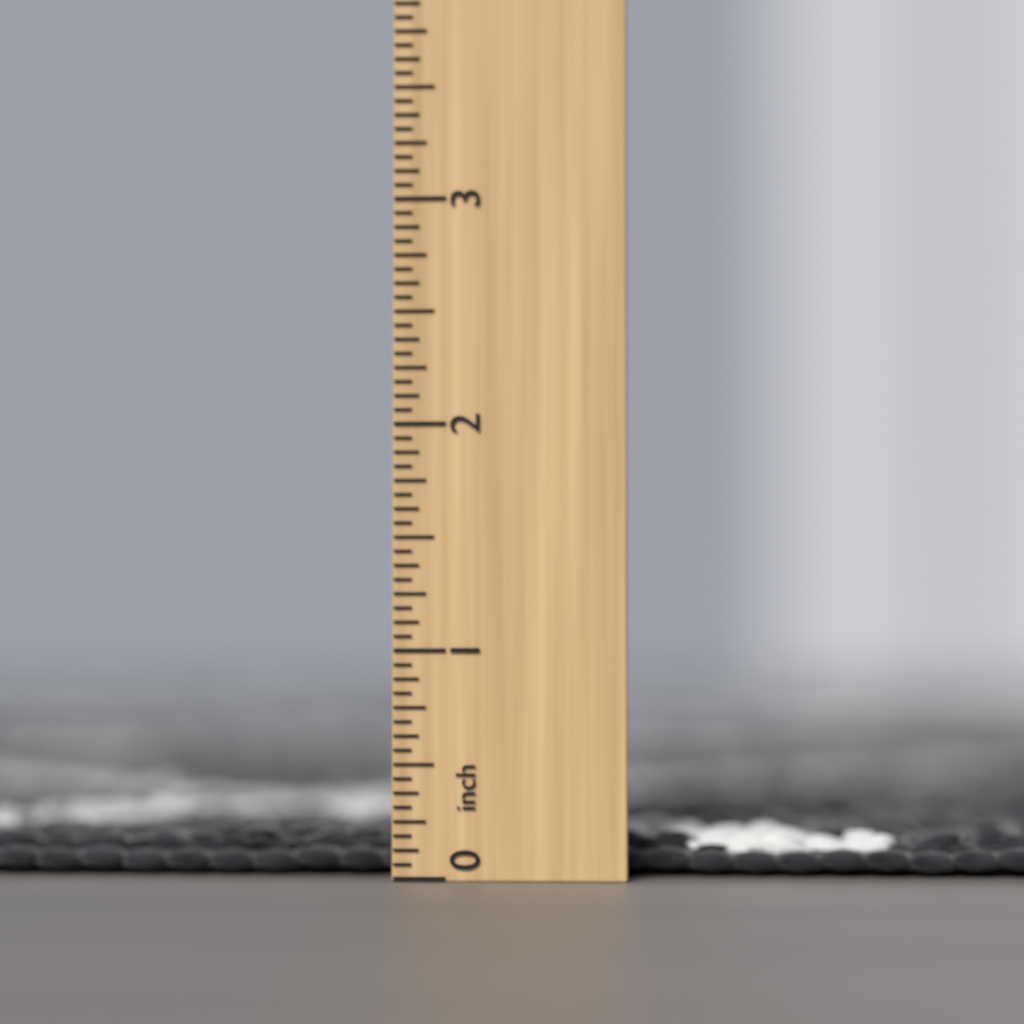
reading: 0.1875 inch
